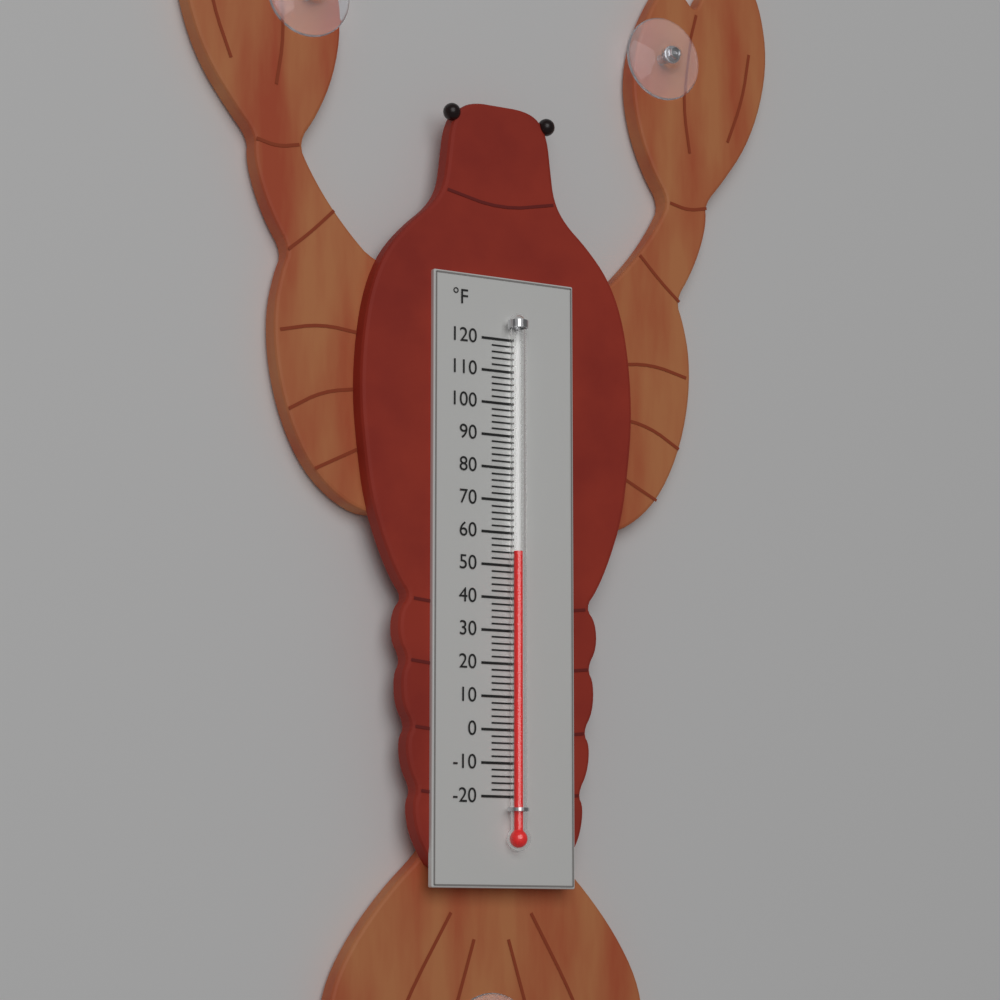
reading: 54 °F
